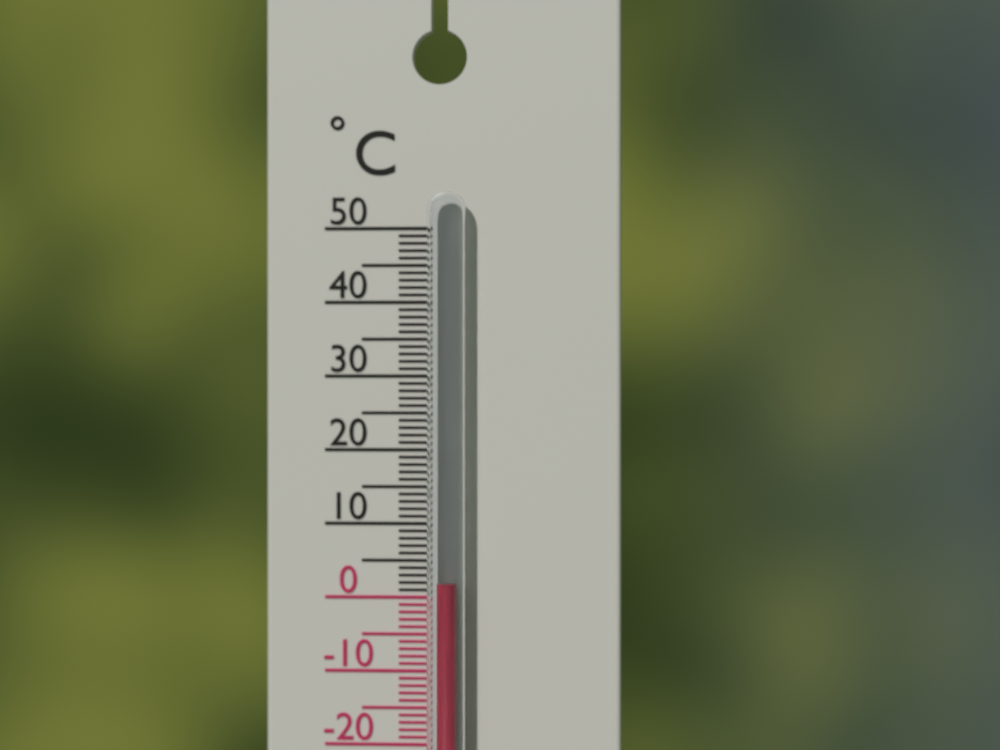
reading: 2 °C
